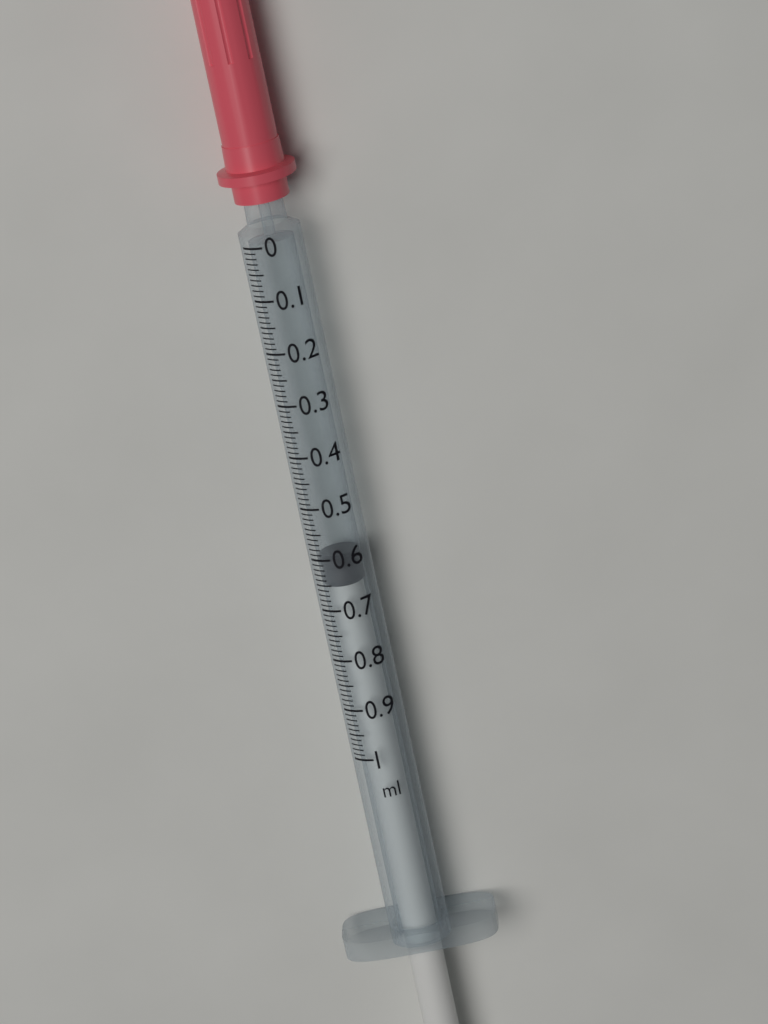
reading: 0.60 ml
